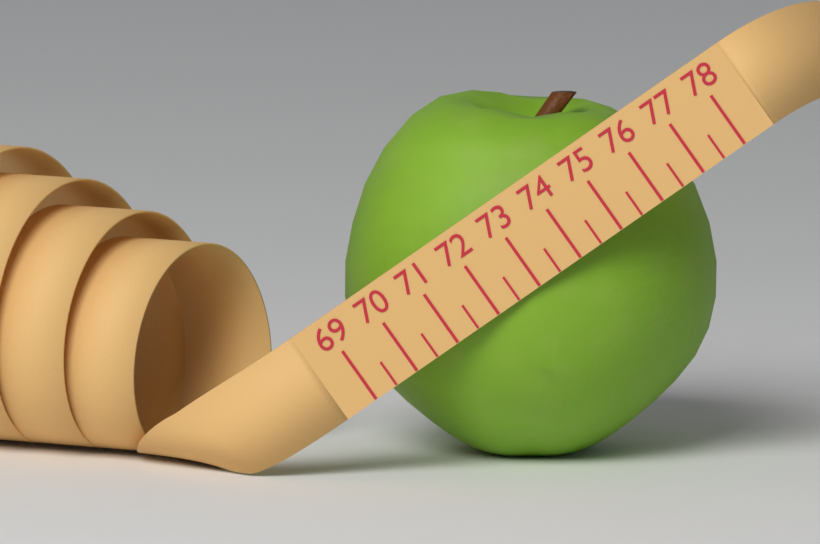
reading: 76.5 (no unit)
